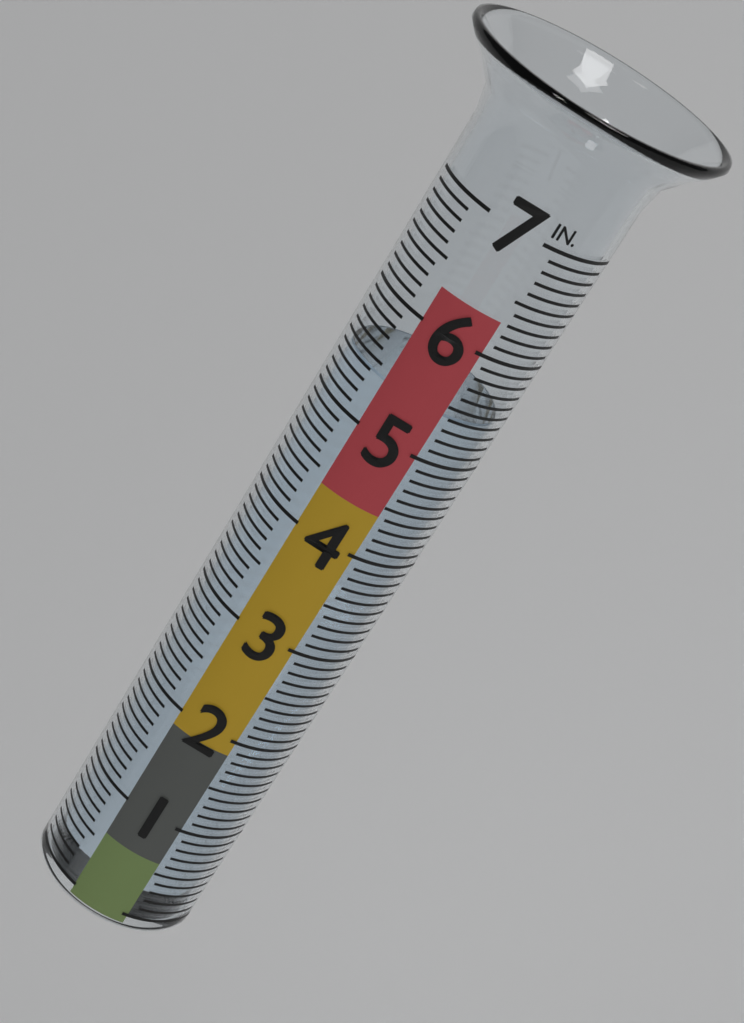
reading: 5.4 in
